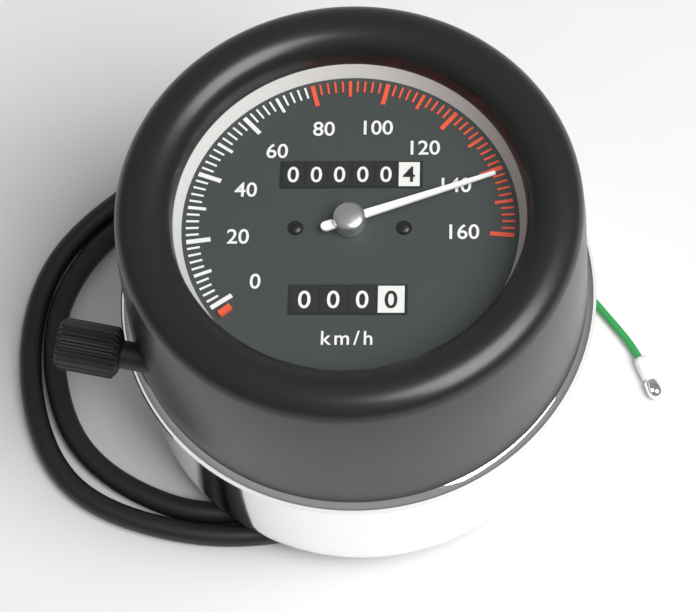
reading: 142 km/h
